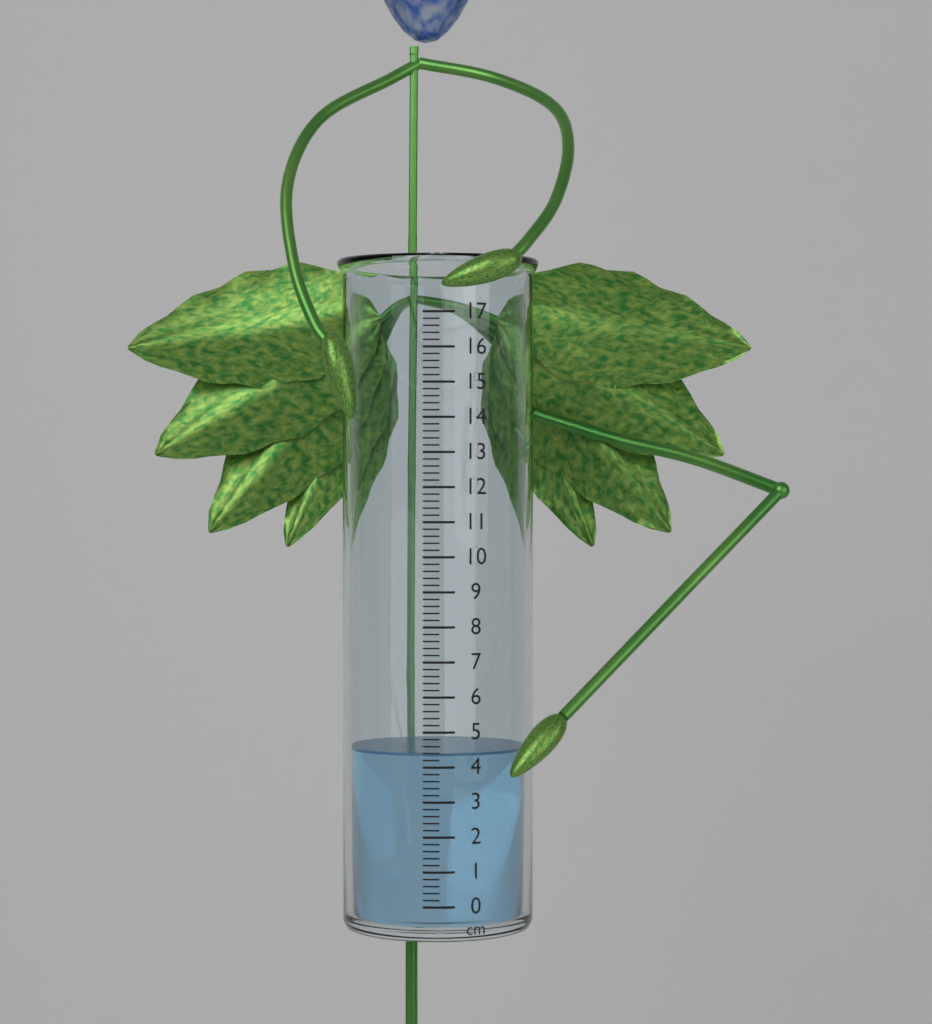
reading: 4.4 cm
